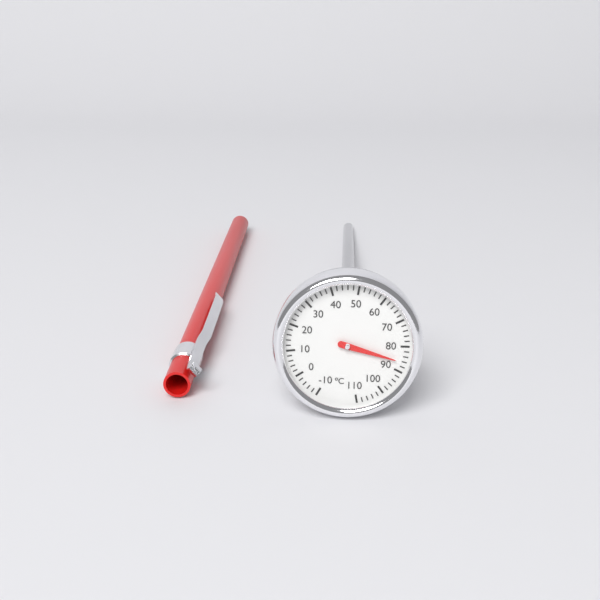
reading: 86 °C
